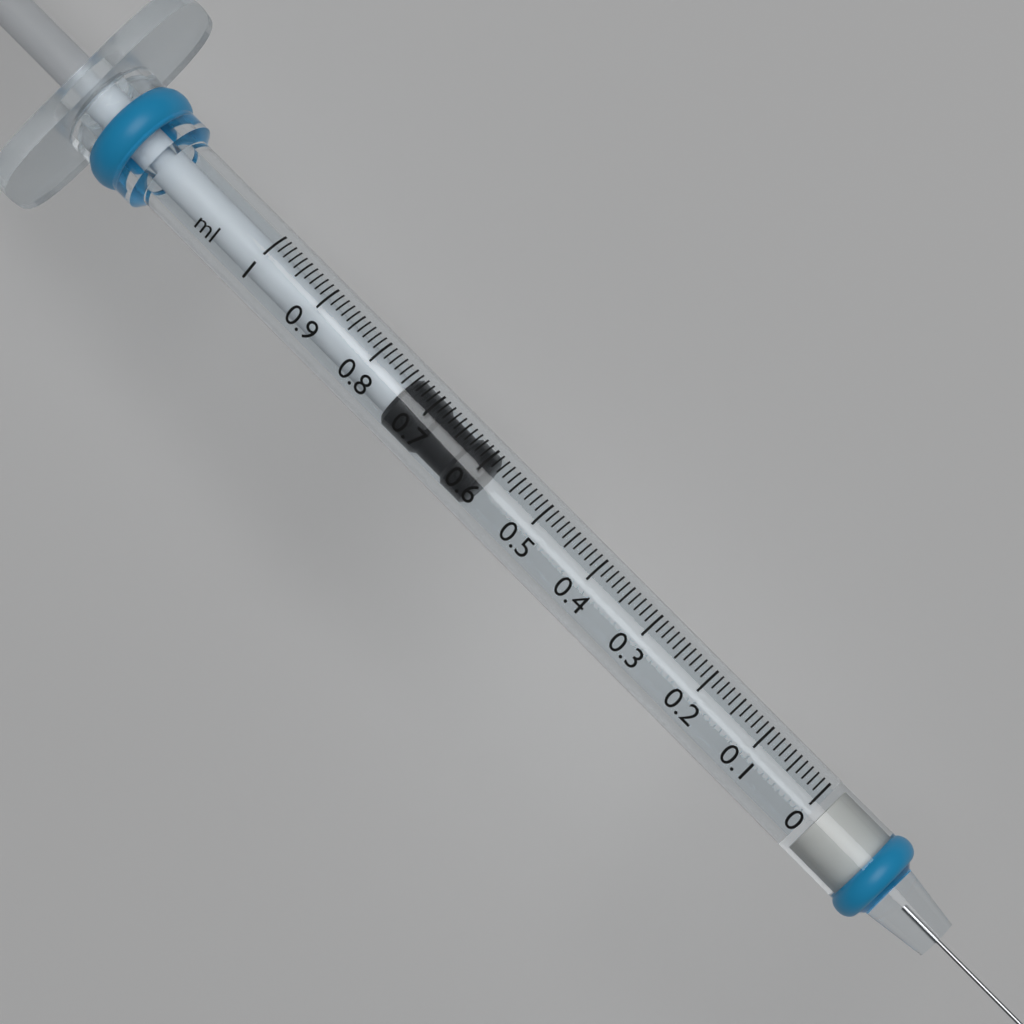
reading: 0.59 ml
